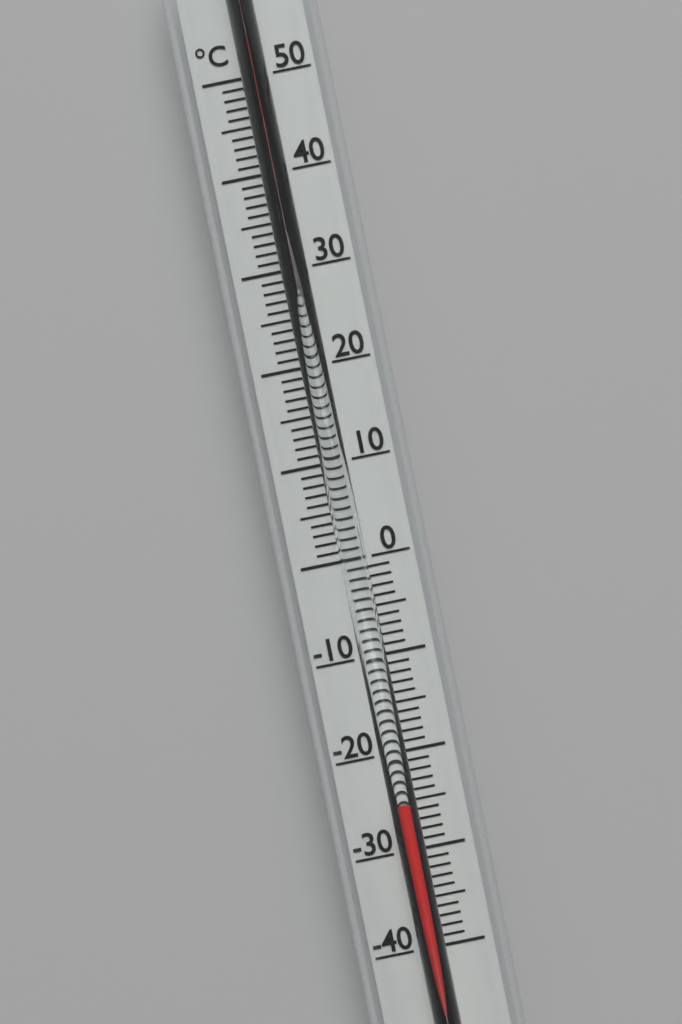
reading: -25 °C
